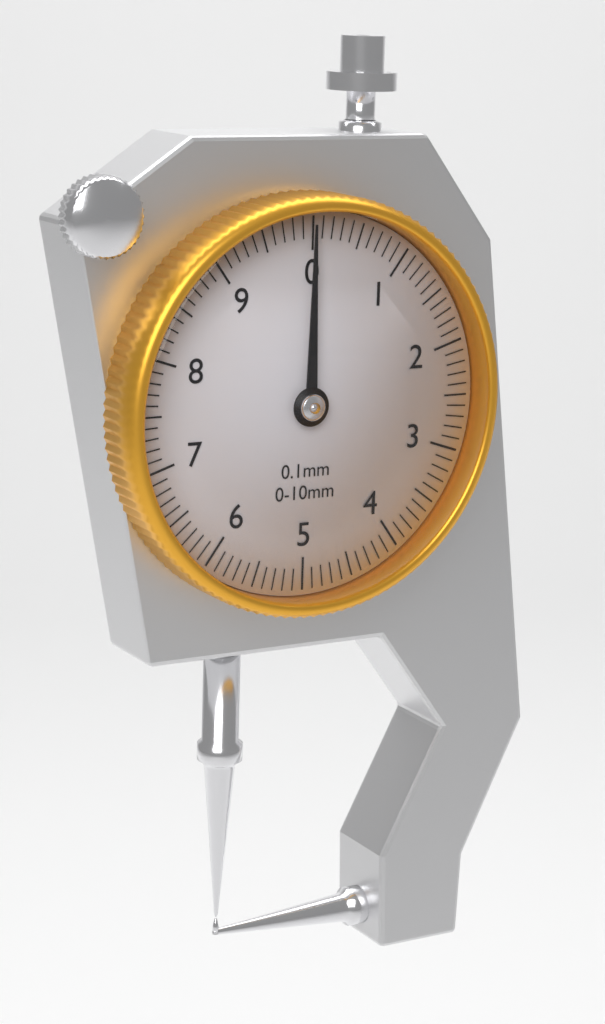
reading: 0.0 mm
